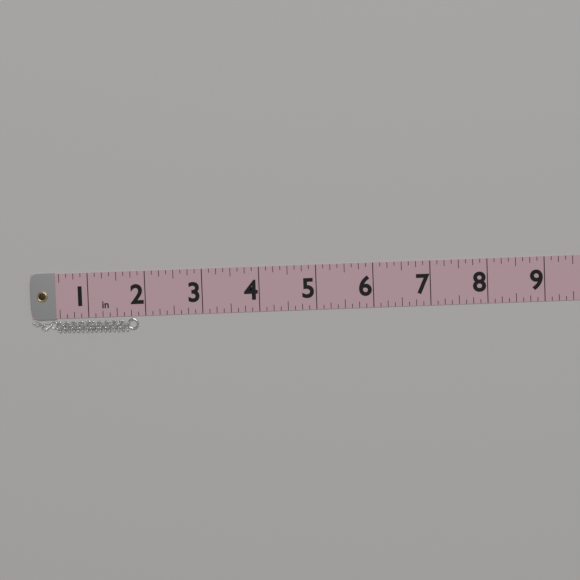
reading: 1.875 in
